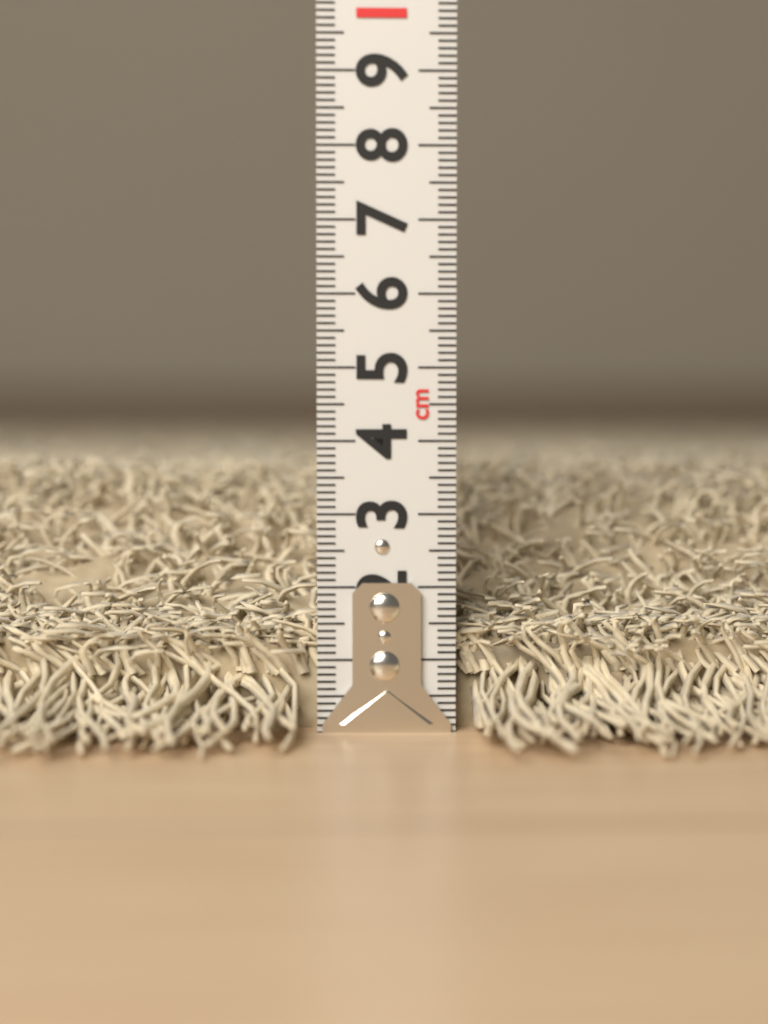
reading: 3.8 cm
